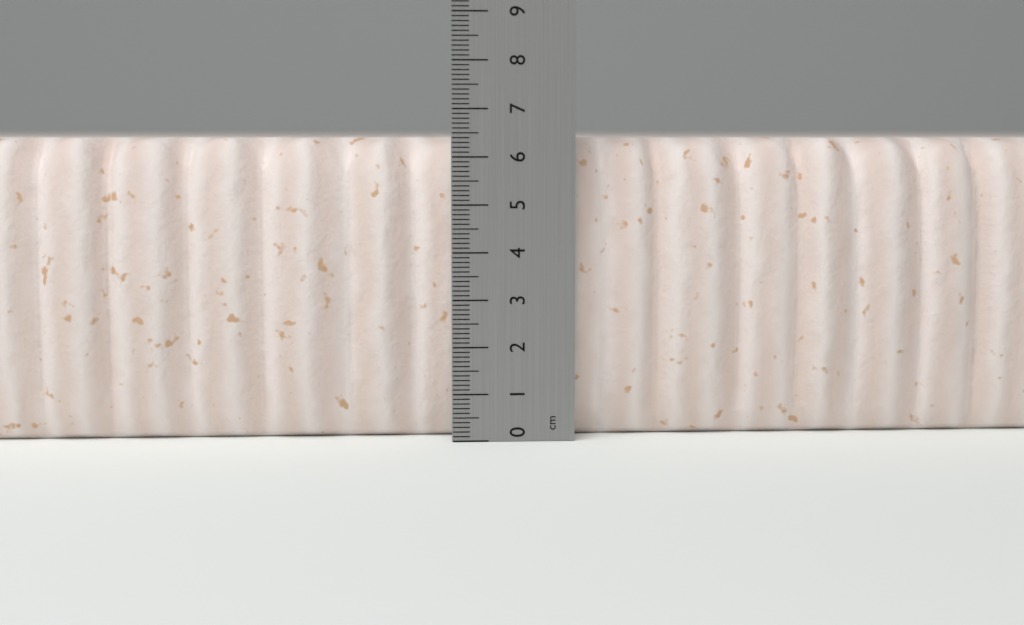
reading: 6.4 cm
